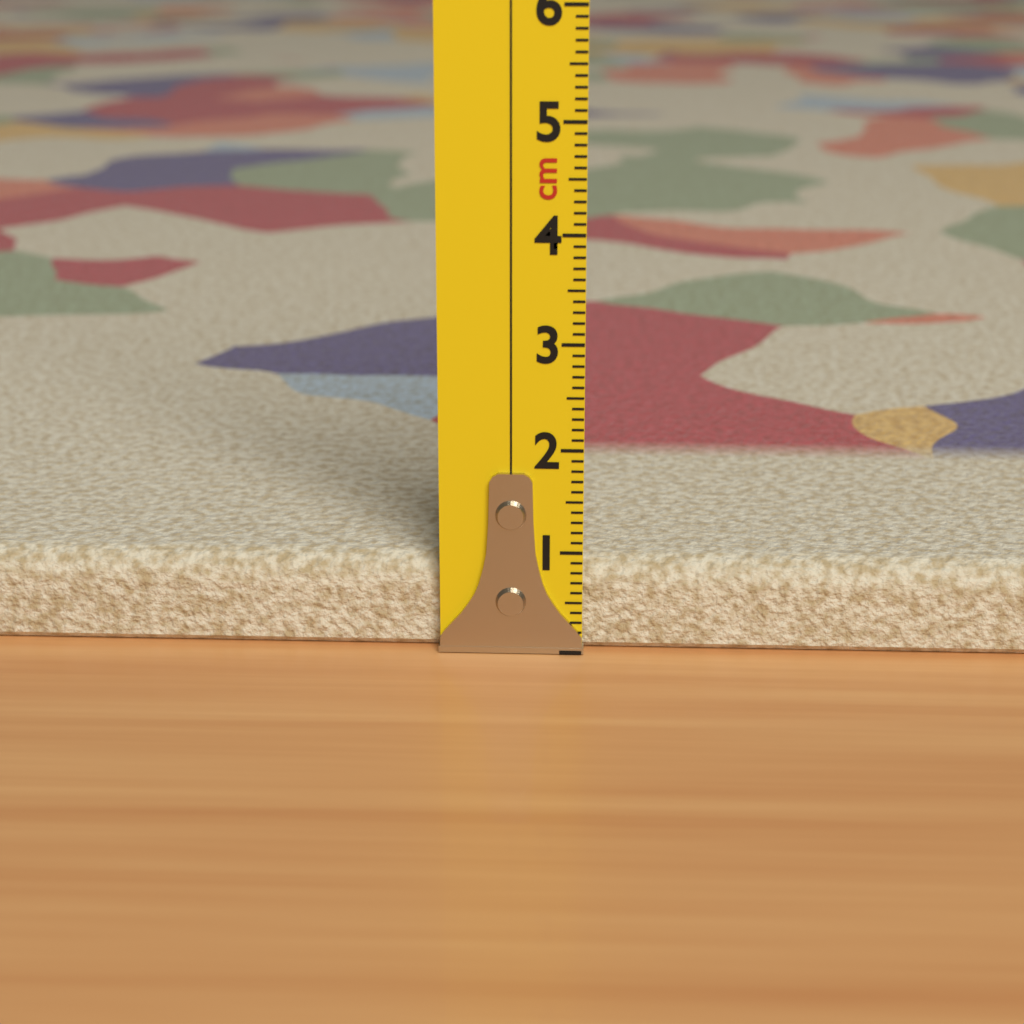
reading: 0.9 cm
